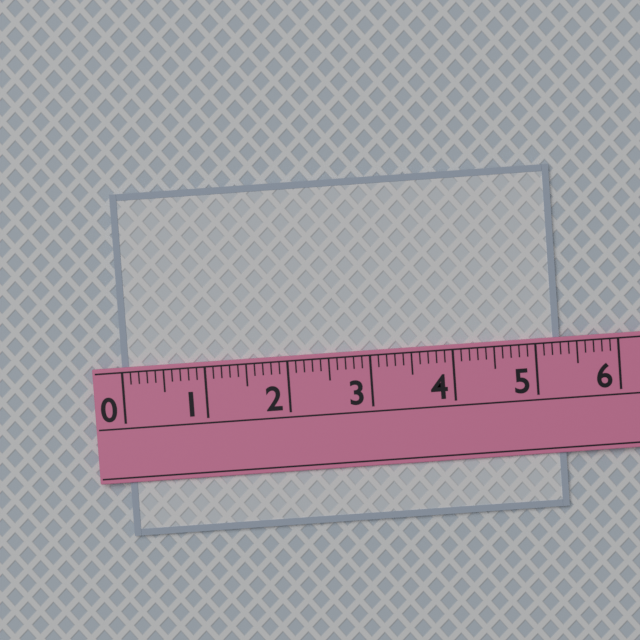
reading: 5.3 (no unit)
